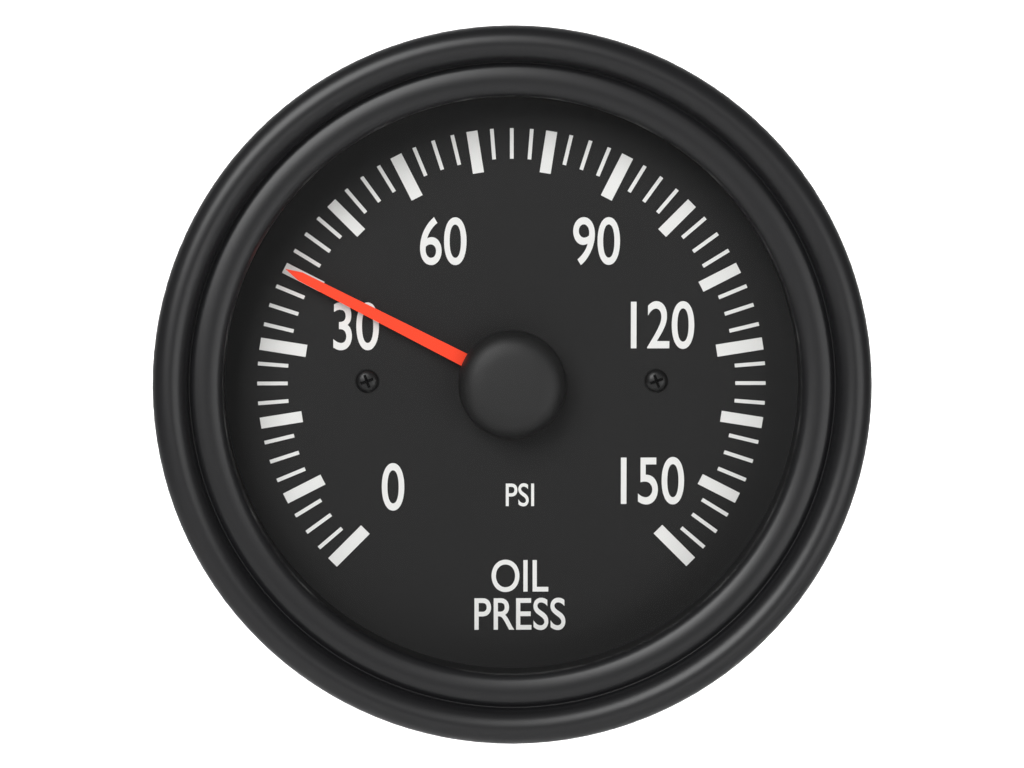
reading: 40.0 psi
